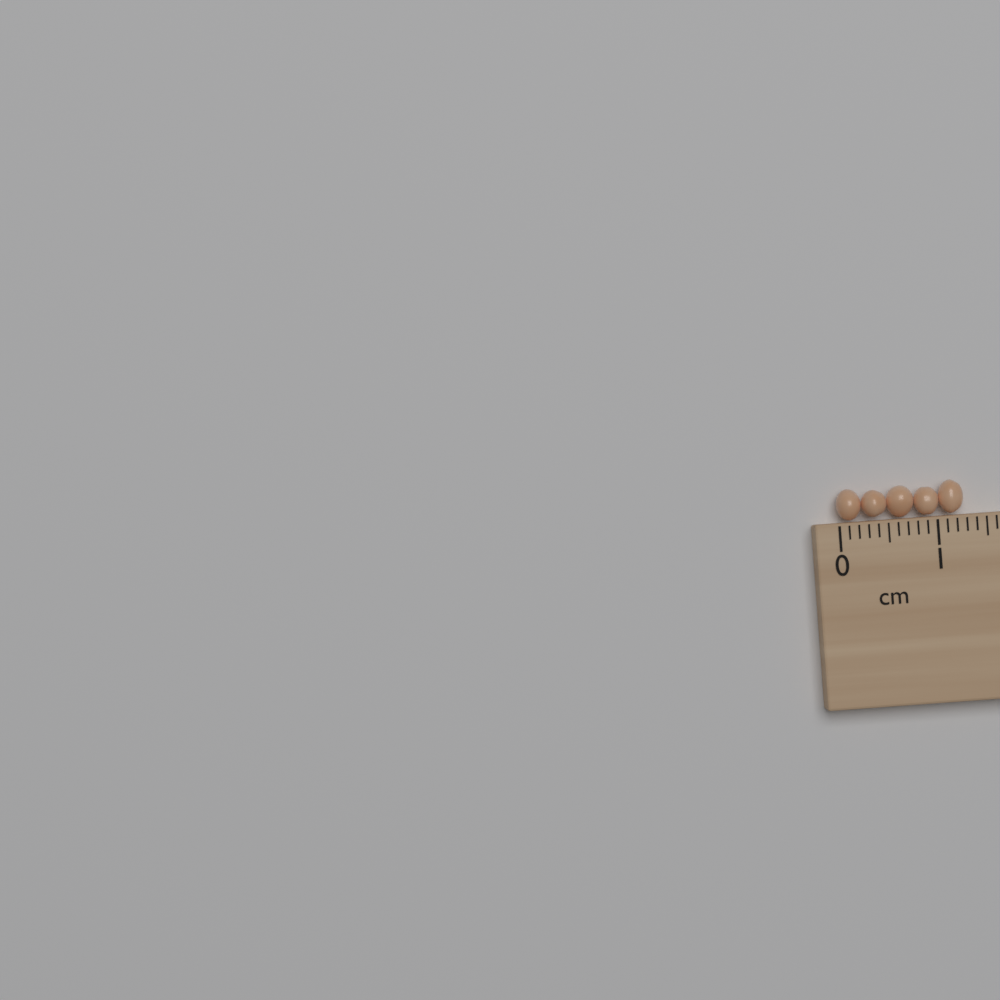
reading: 1.3 cm
